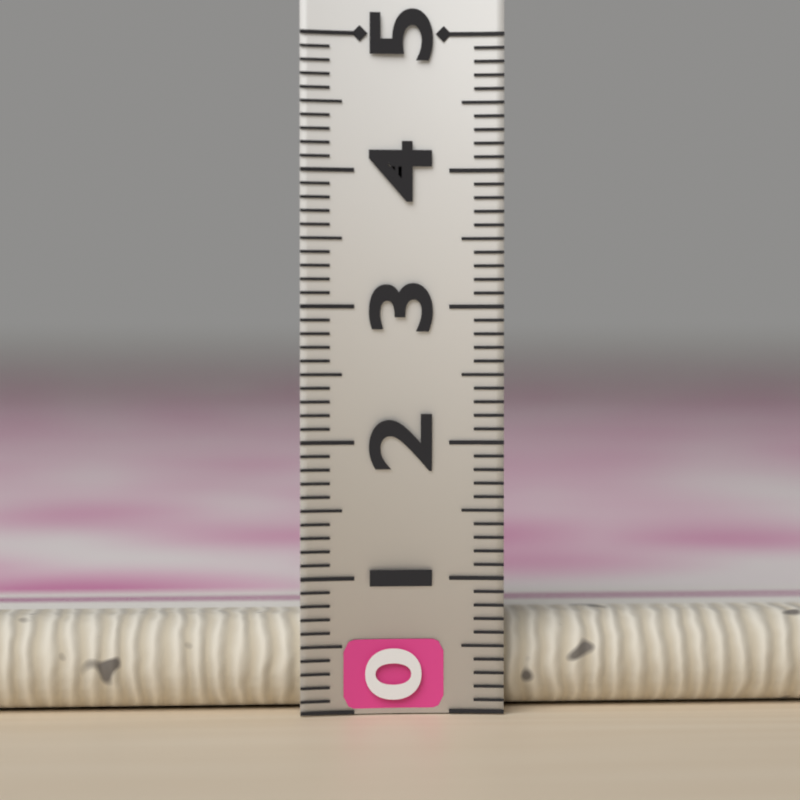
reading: 0.7 (no unit)
